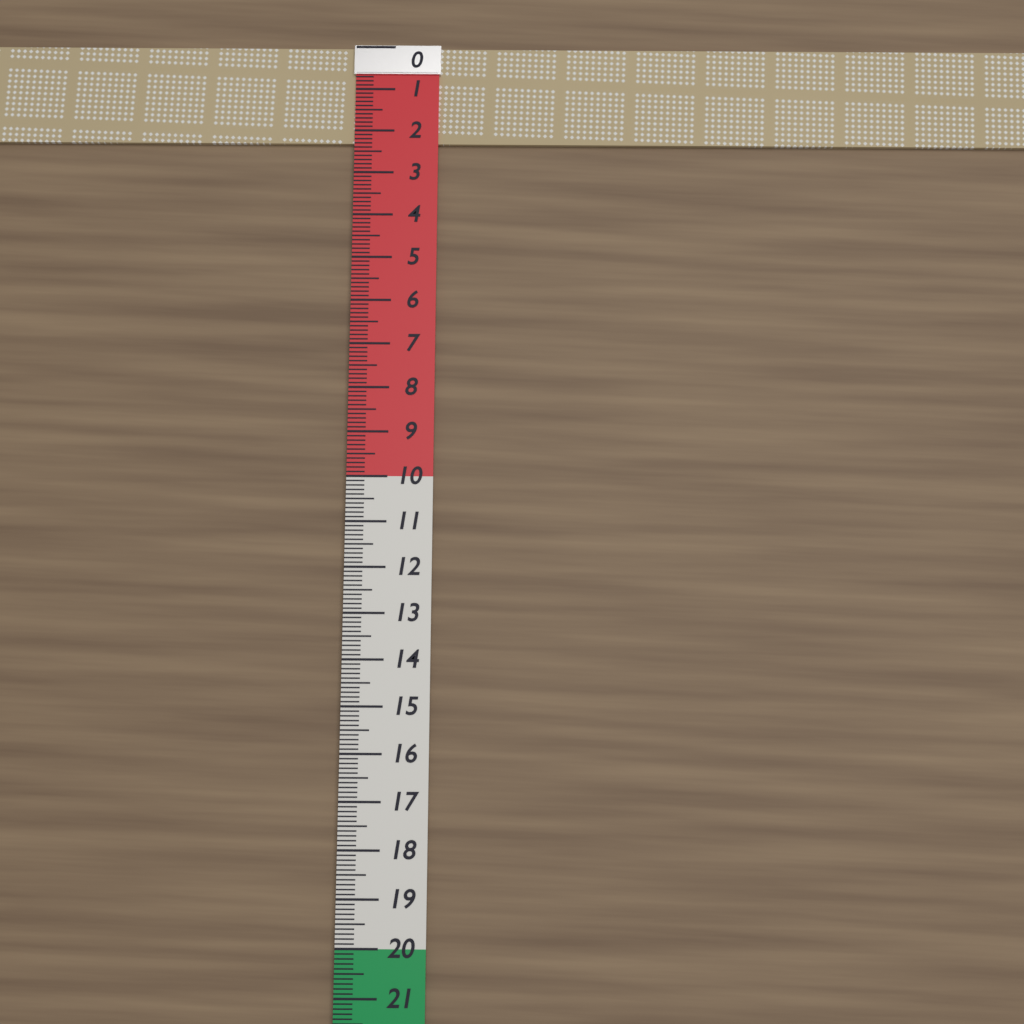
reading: 2.3 (no unit)
